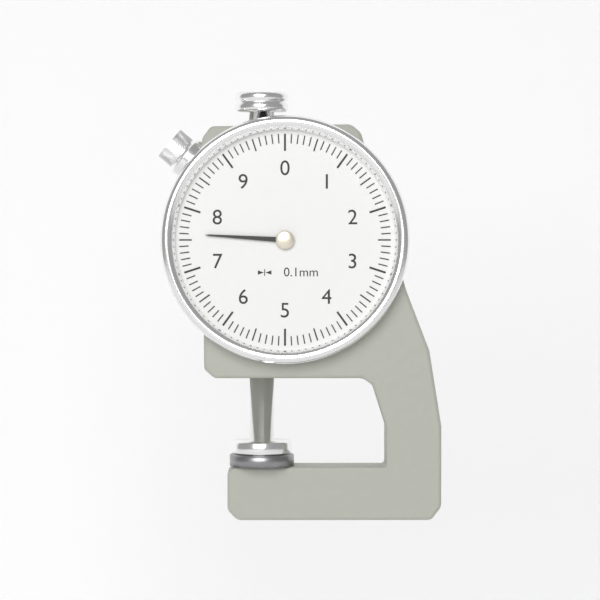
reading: 7.6 mm
